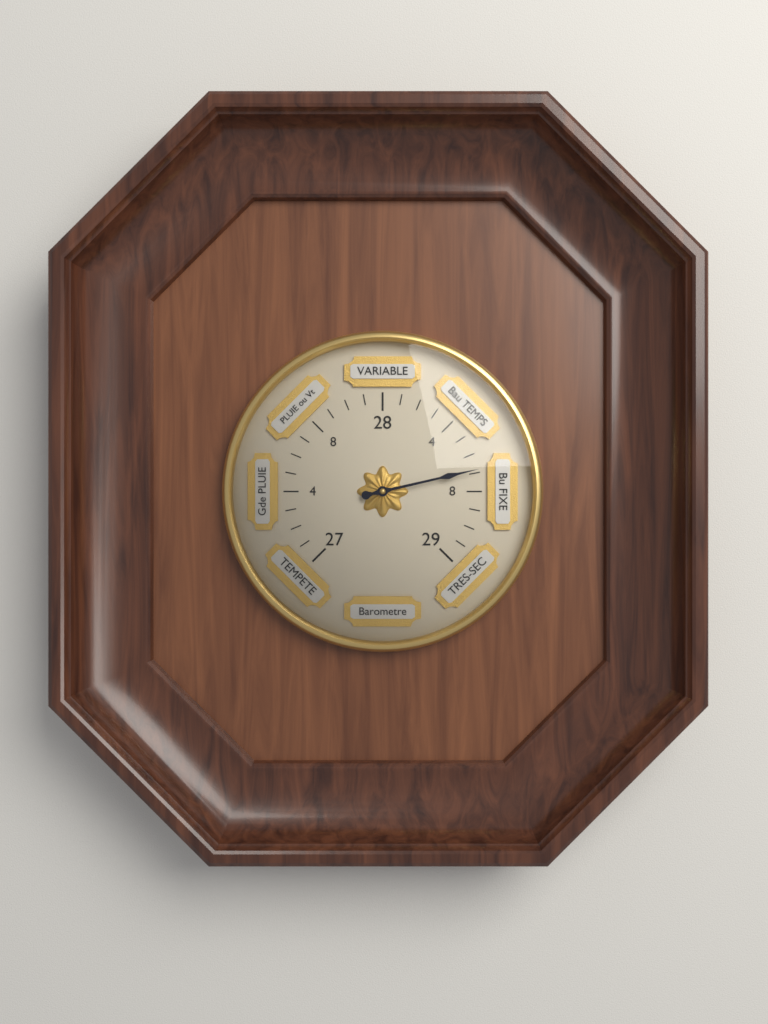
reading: 28.570000 (no unit)
